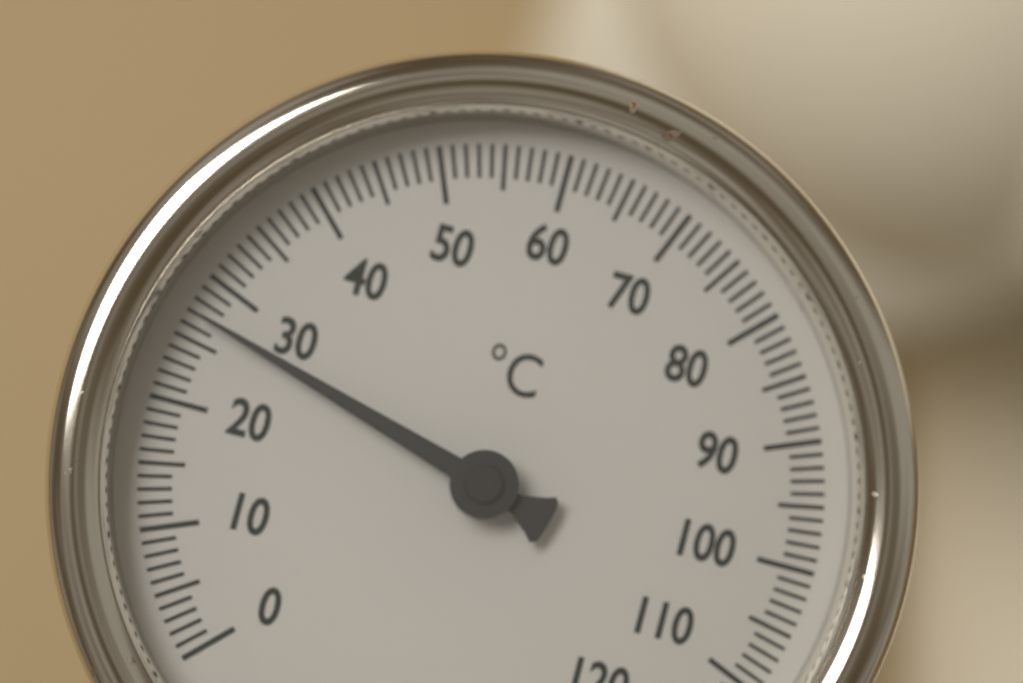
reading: 27 °C
